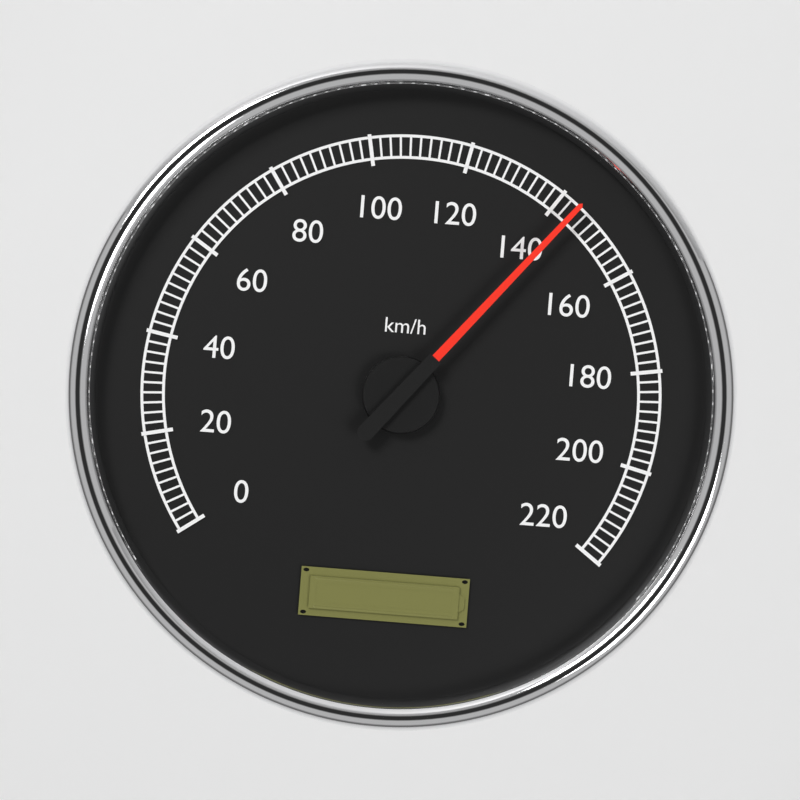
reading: 144 km/h
